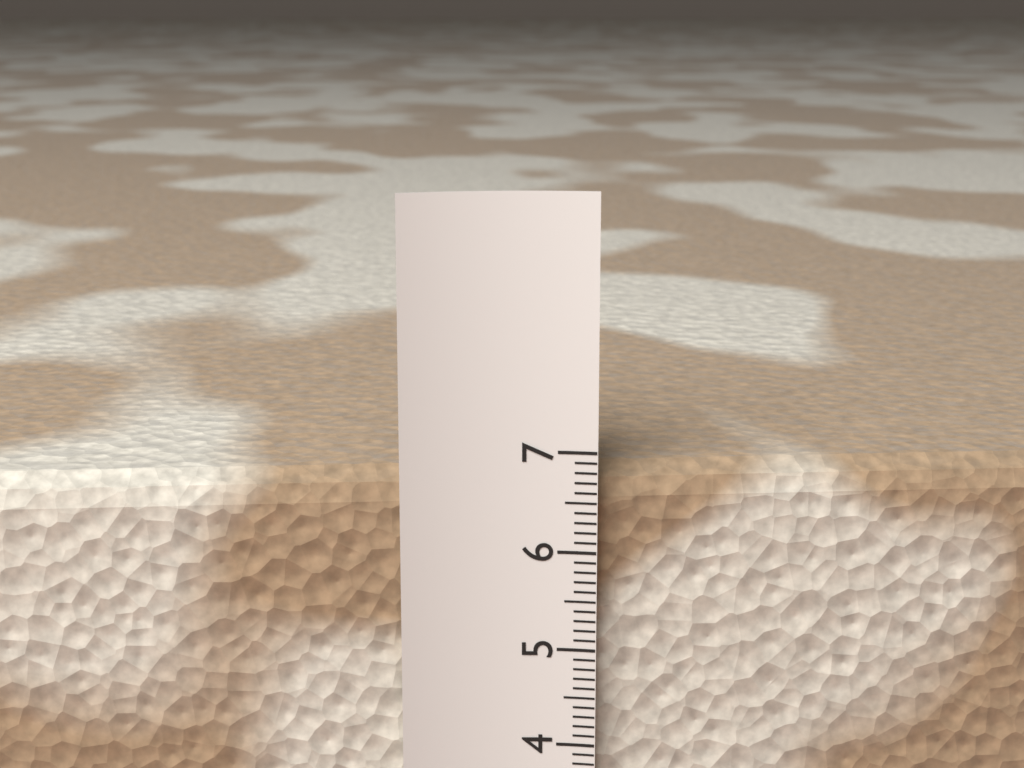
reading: 6.8 cm
